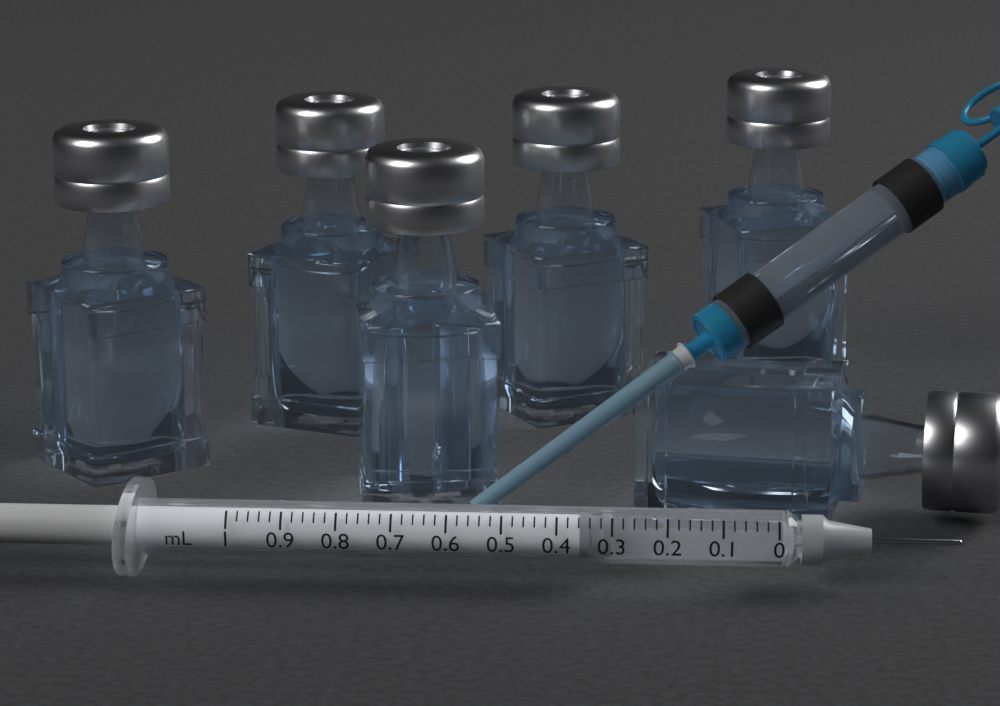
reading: 0.30 mL
